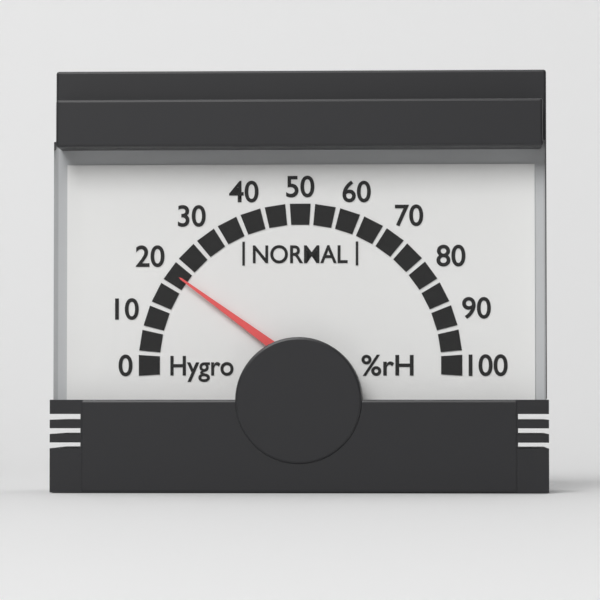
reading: 20 %rH
